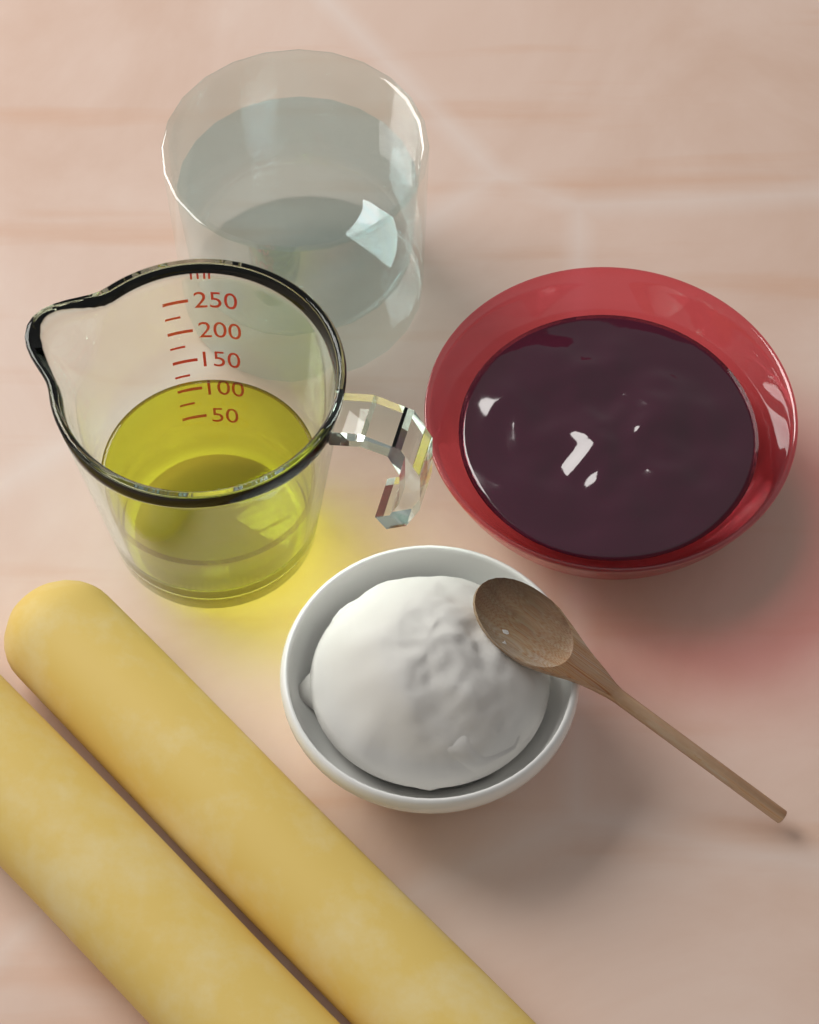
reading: 125 ml
